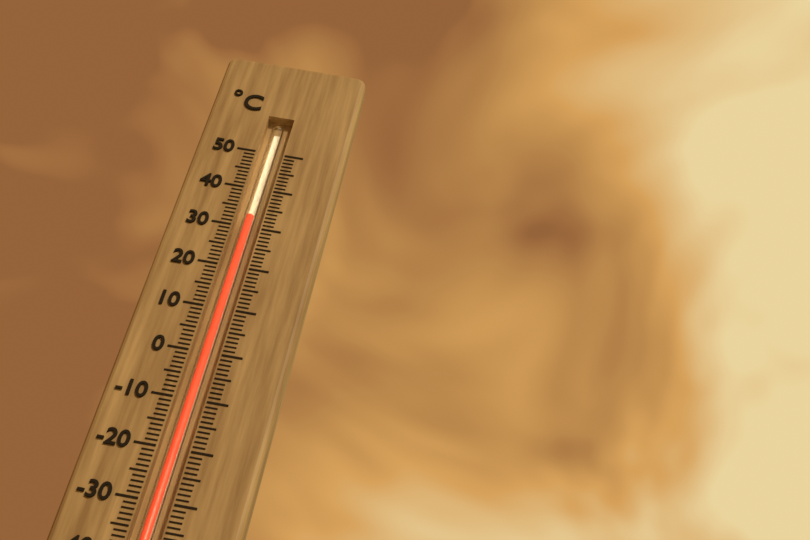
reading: 33 °C
